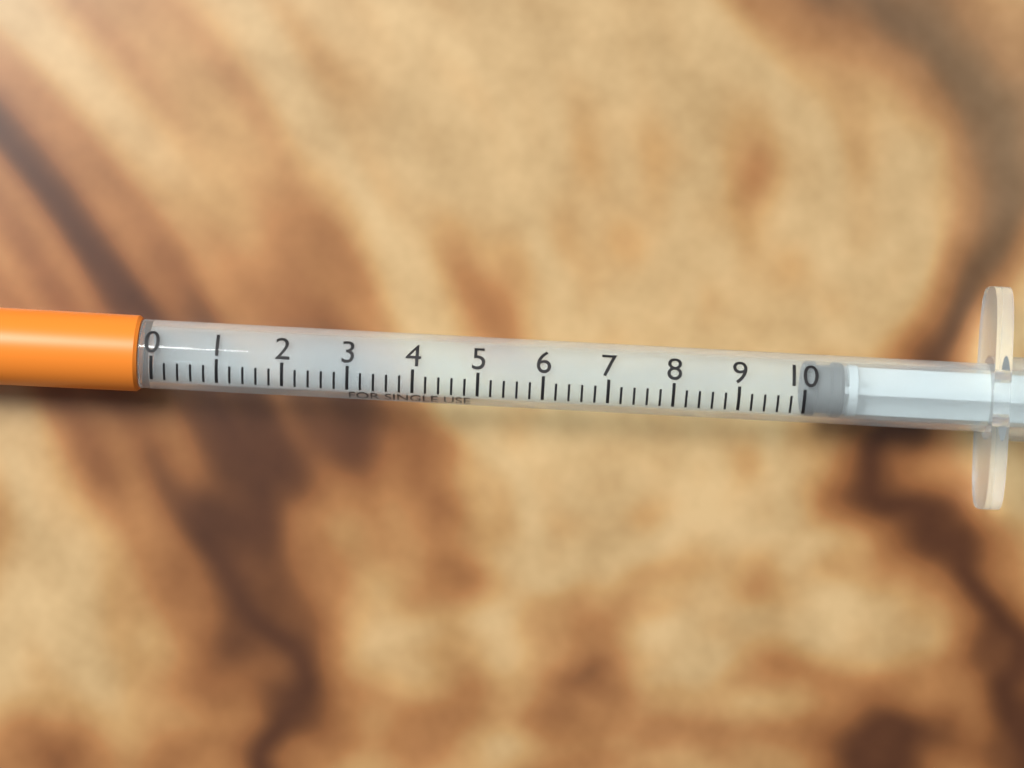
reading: 10.0 (no unit)
